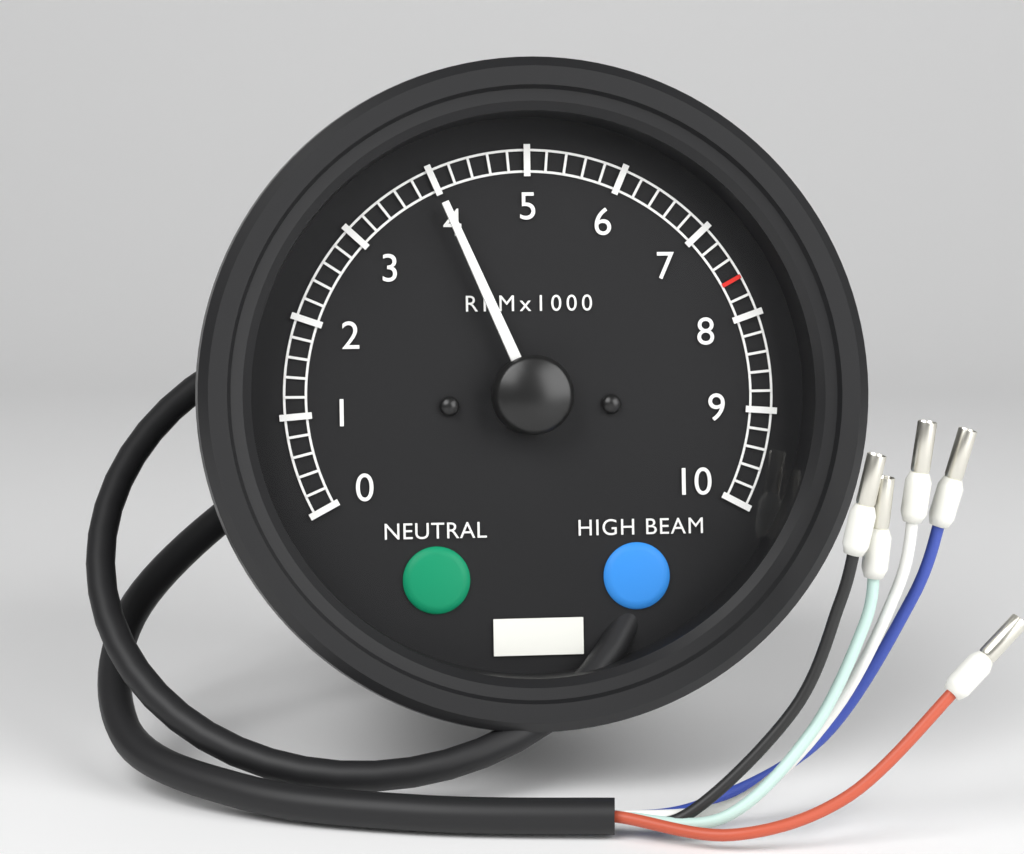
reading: 4000 RPM
